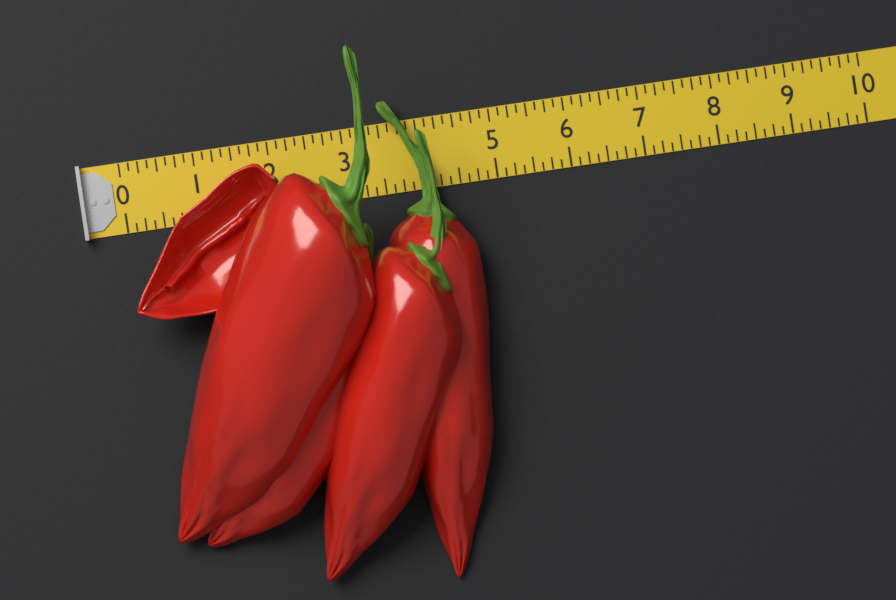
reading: 4.625 (no unit)
